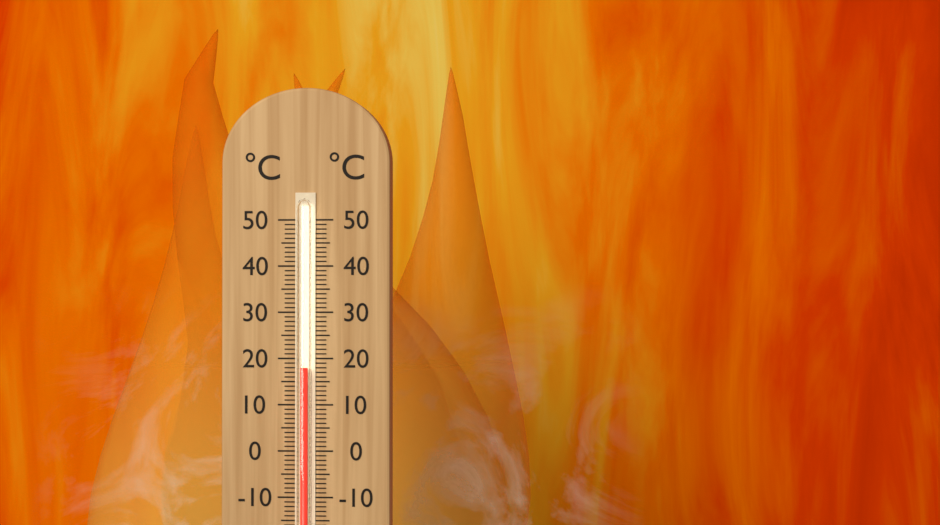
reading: 18 °C
